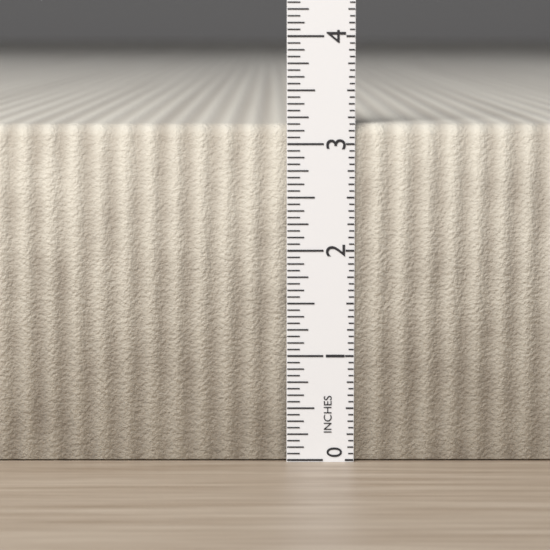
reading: 3.1875 in
